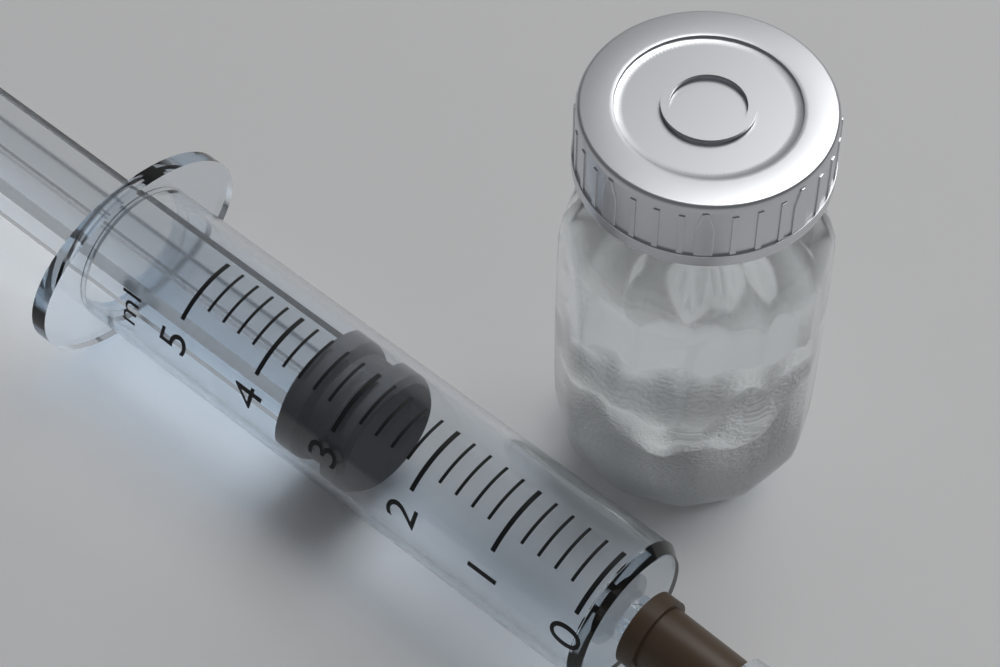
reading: 2.8 ml
